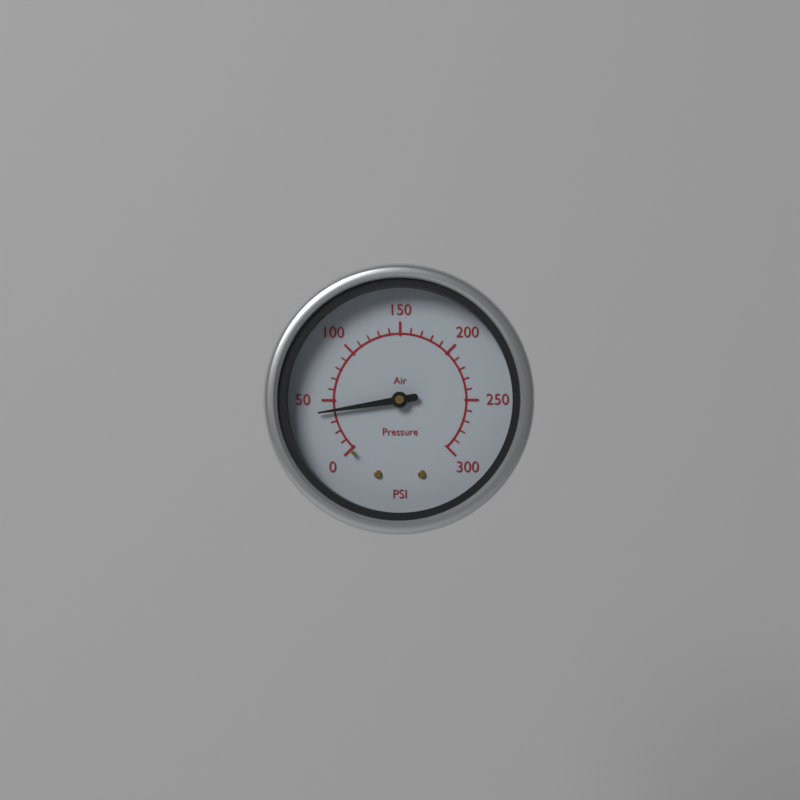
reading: 40 psi
